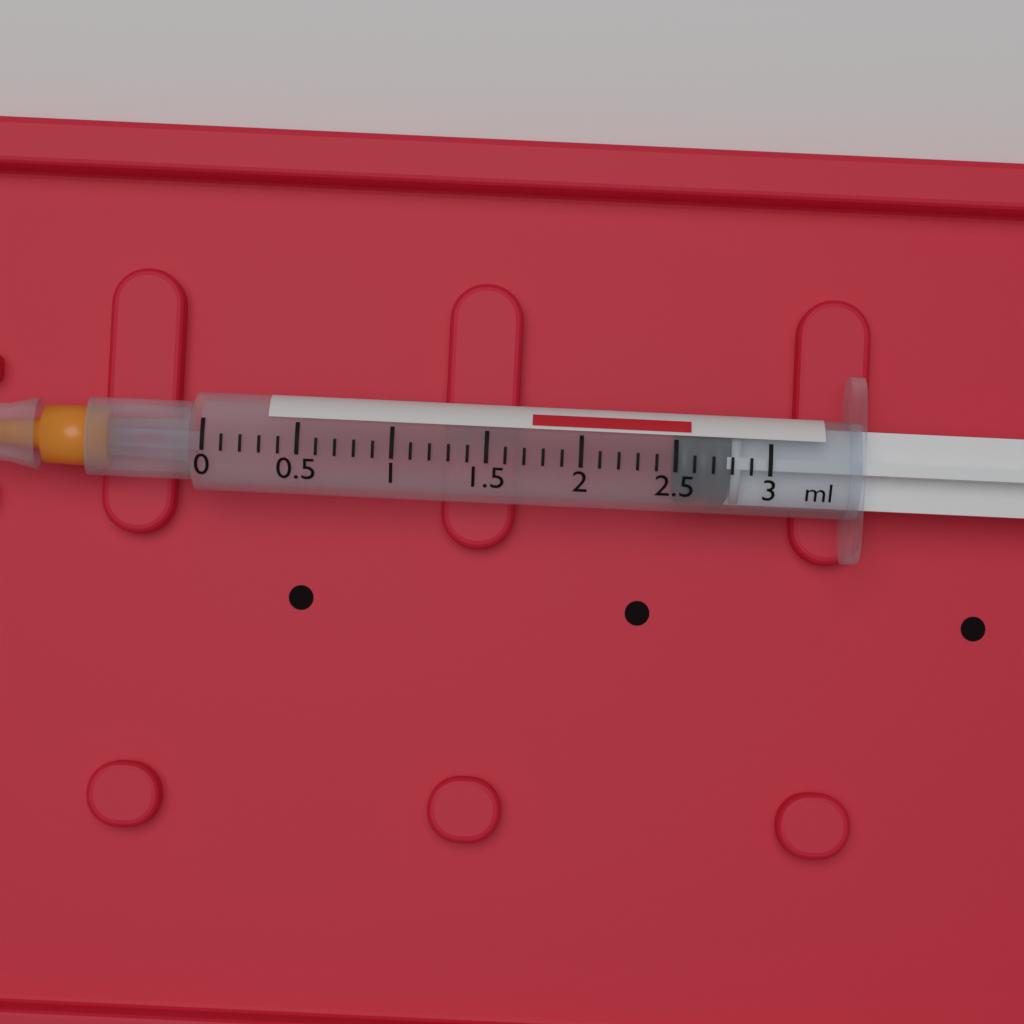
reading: 2.5 ml
